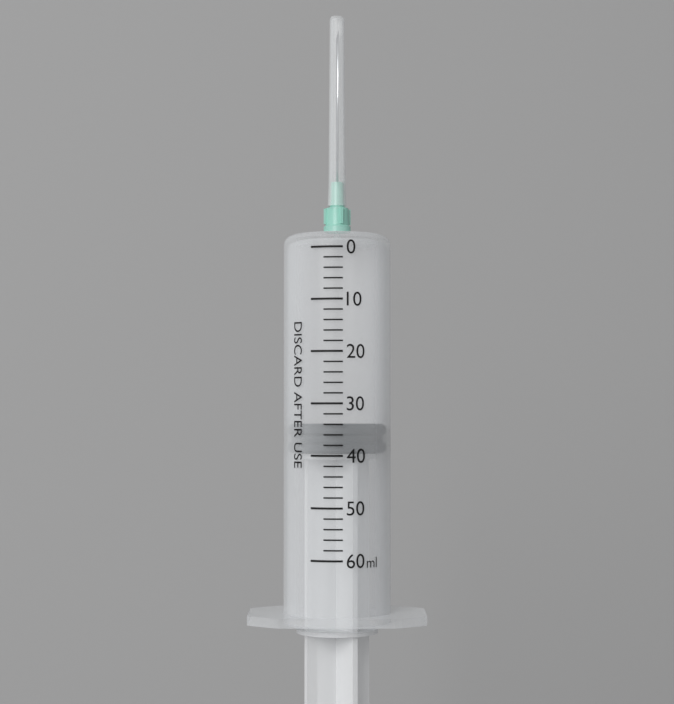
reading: 34 ml
